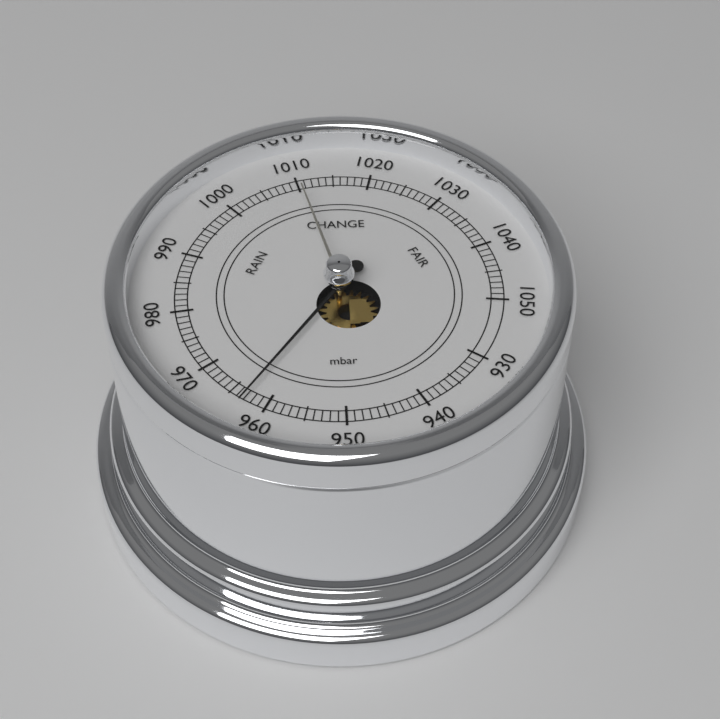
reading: 963 mbar
